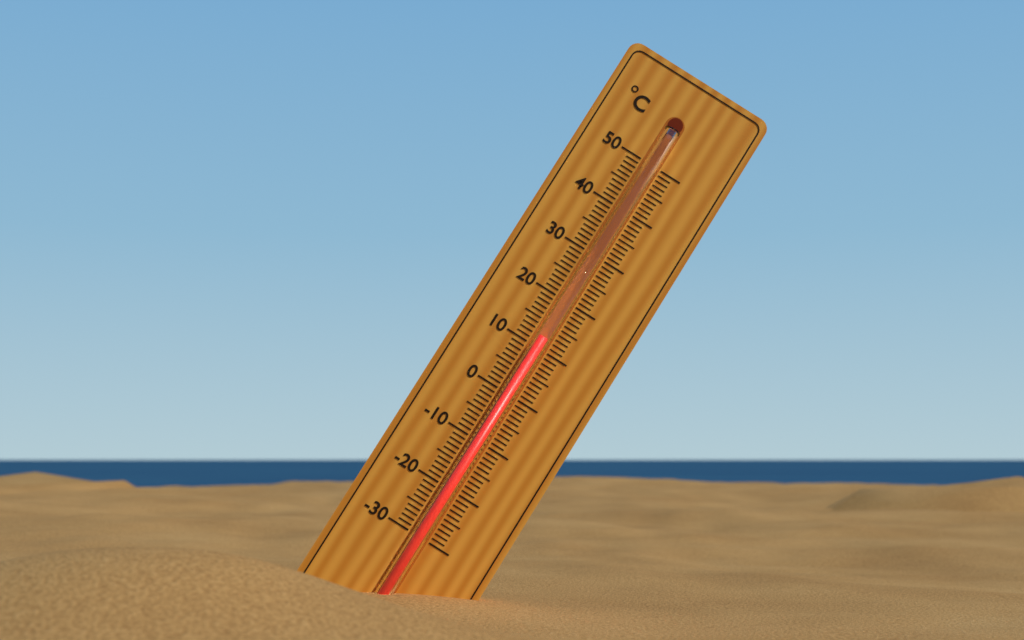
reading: 12 °C
